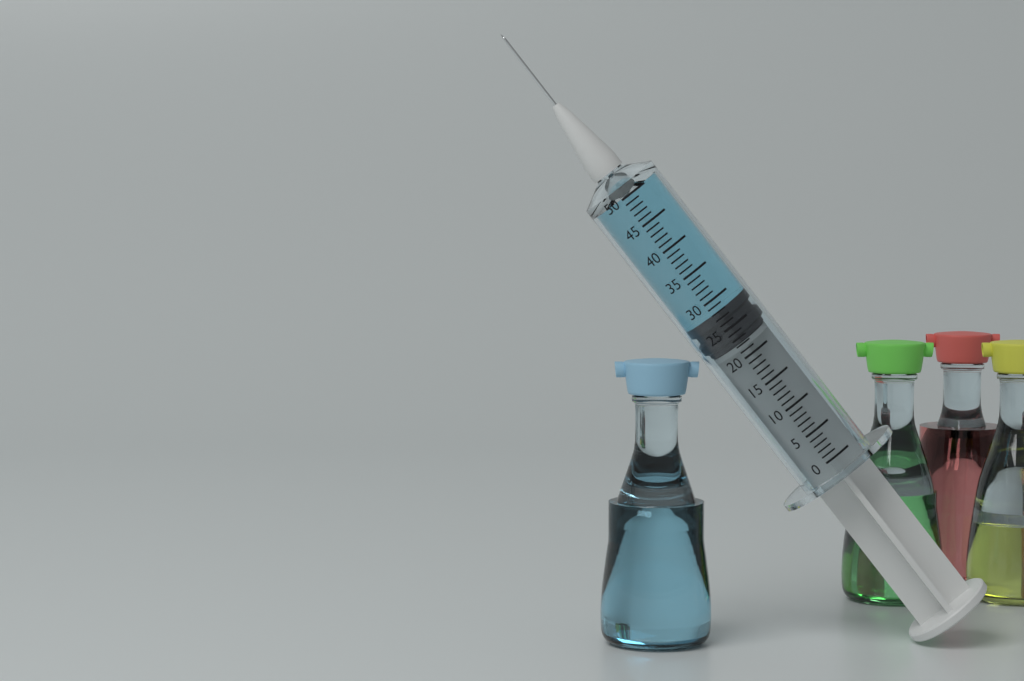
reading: 28 (no unit)
